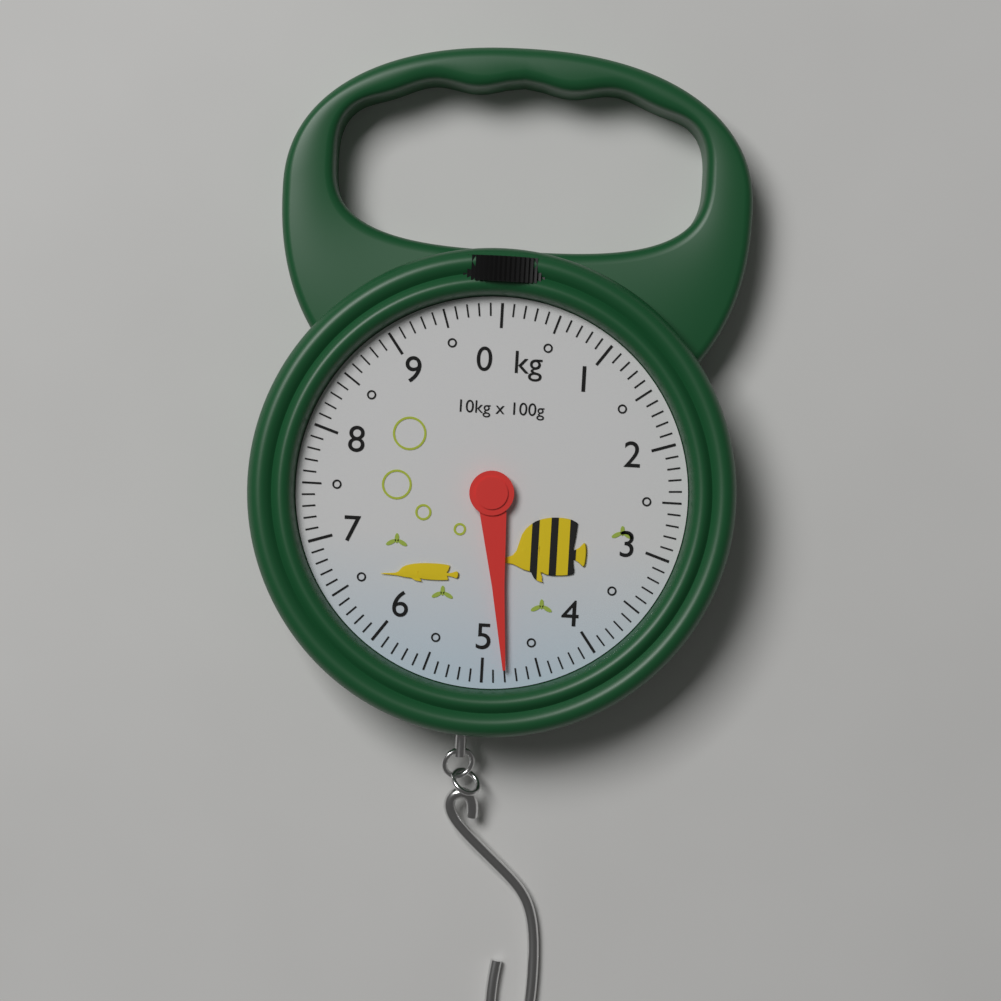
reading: 4.8 kg
